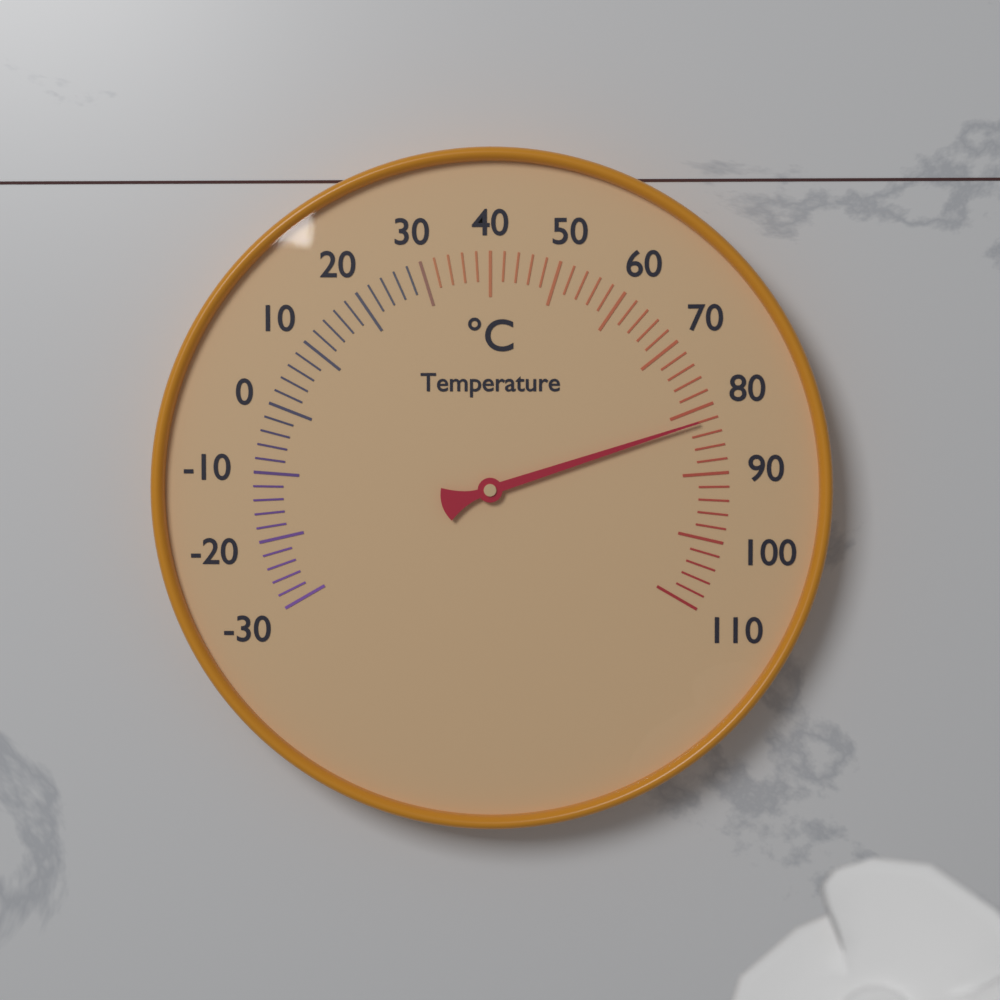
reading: 82 °C
